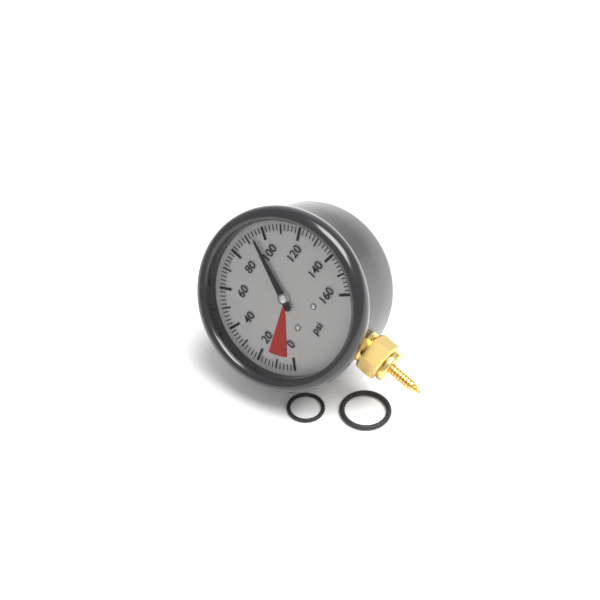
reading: 94 psi
